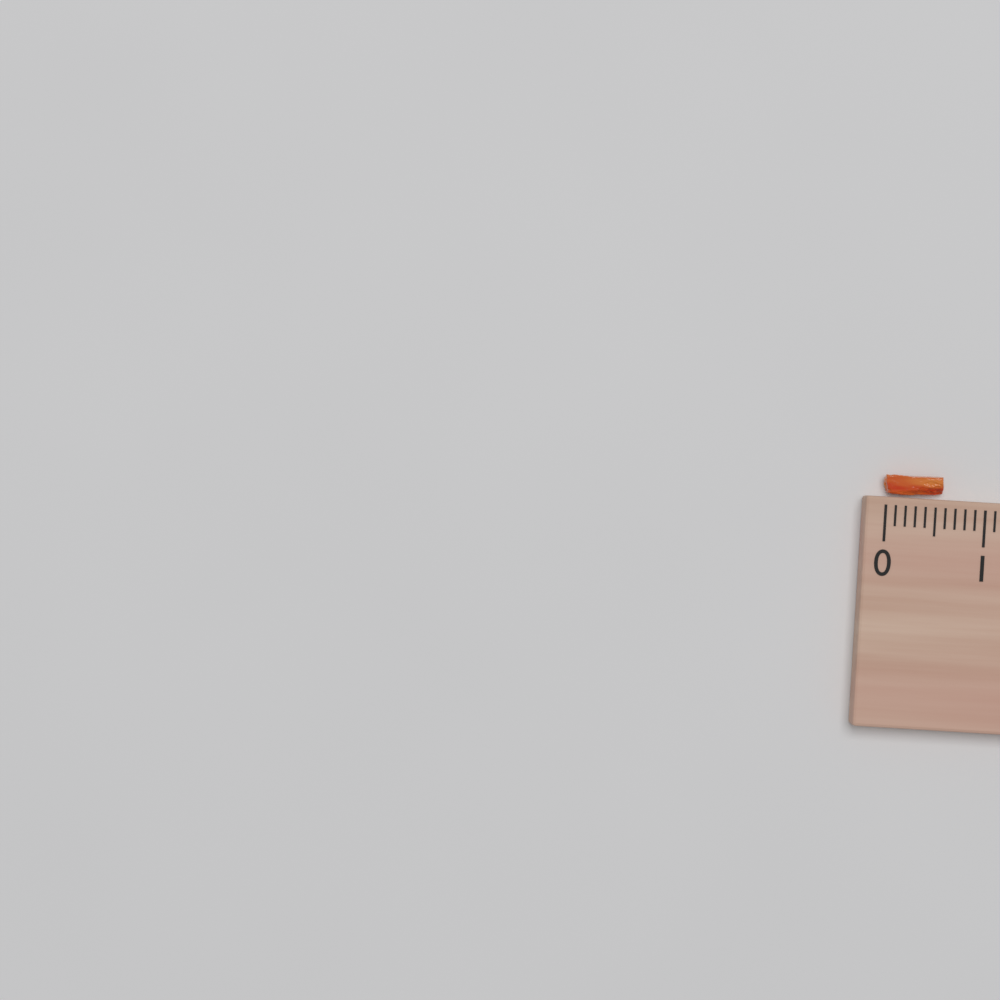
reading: 0.6 (no unit)
